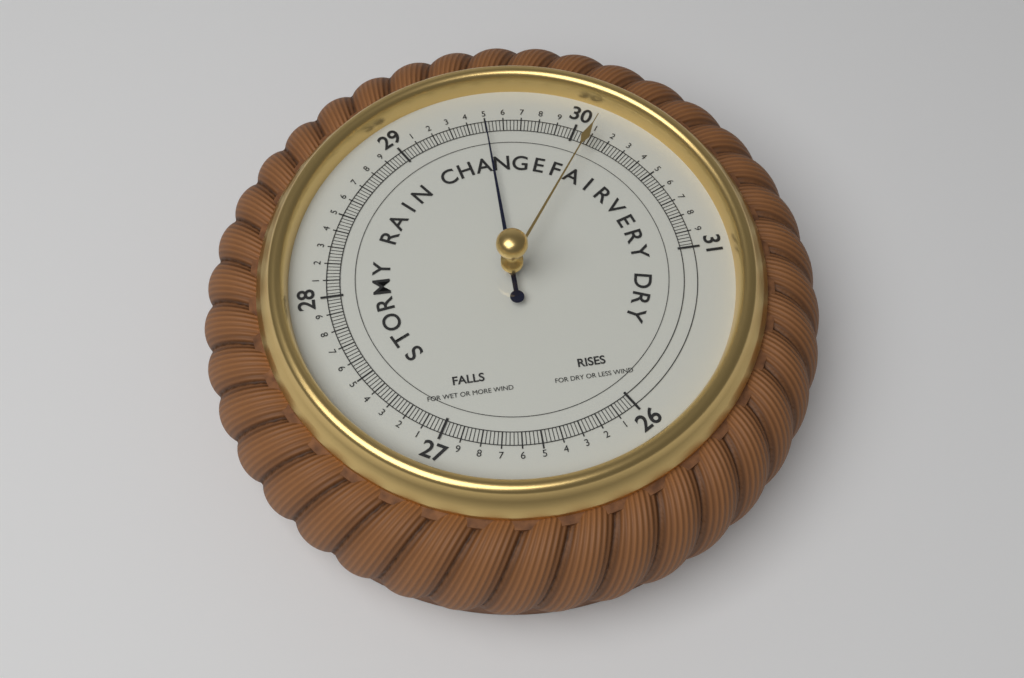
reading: 29.50 (no unit)
